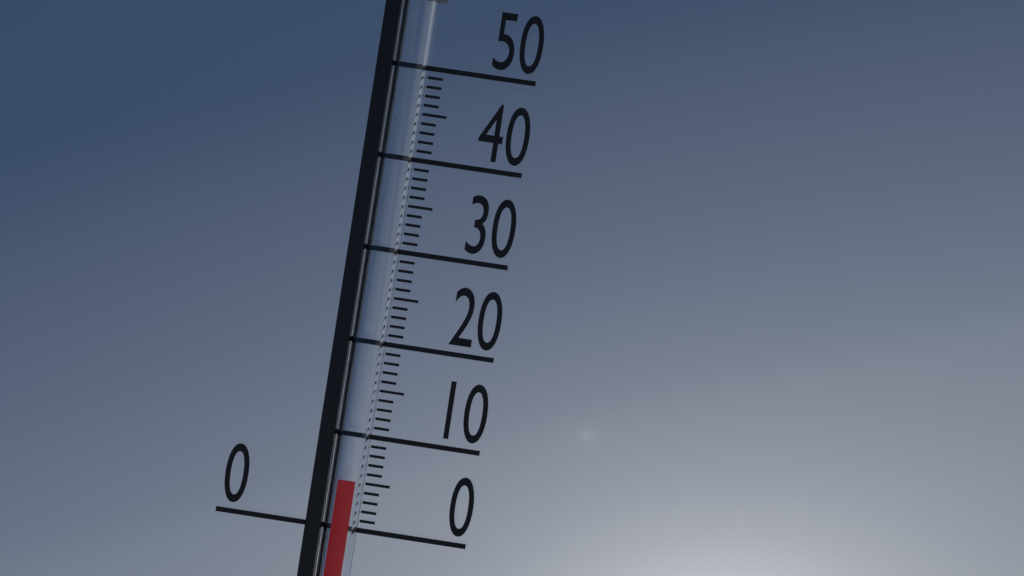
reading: 5 (no unit)
